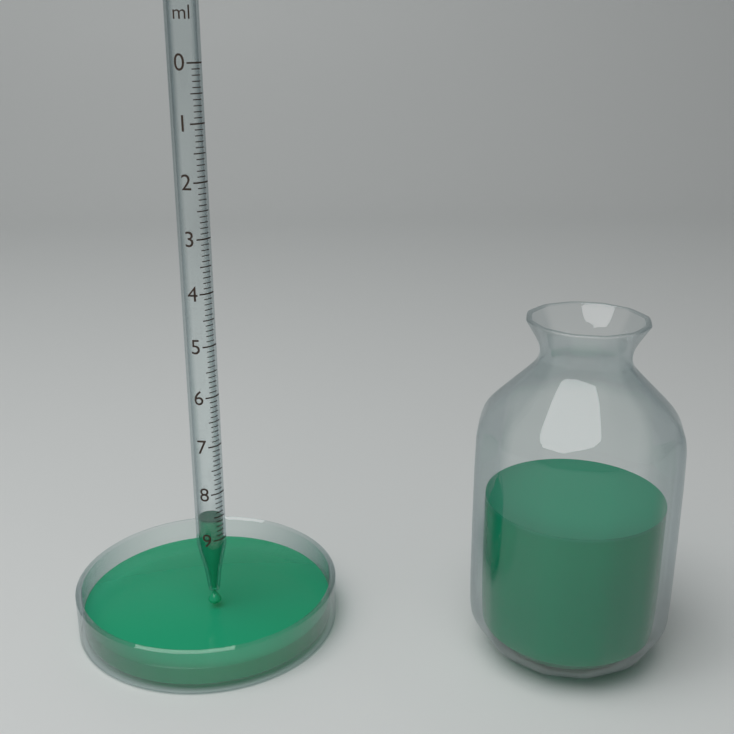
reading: 8.6 ml
